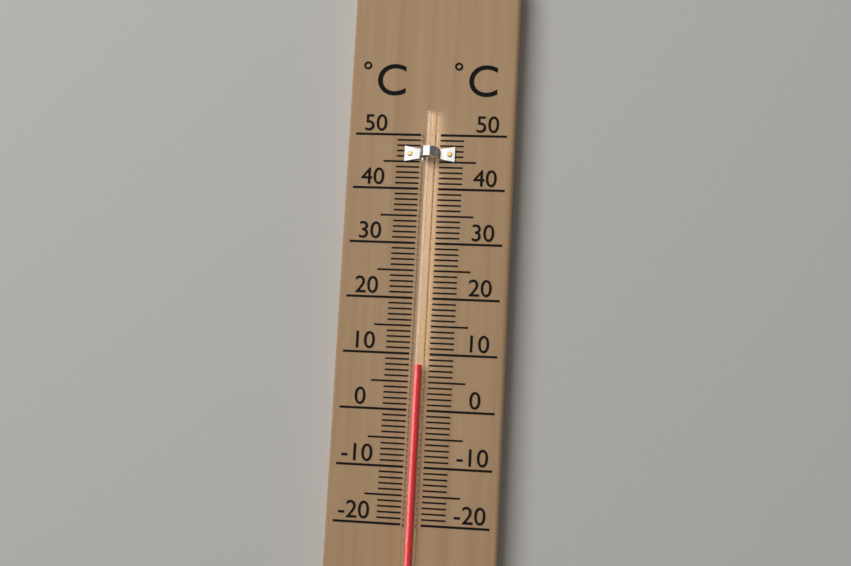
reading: 8 °C
